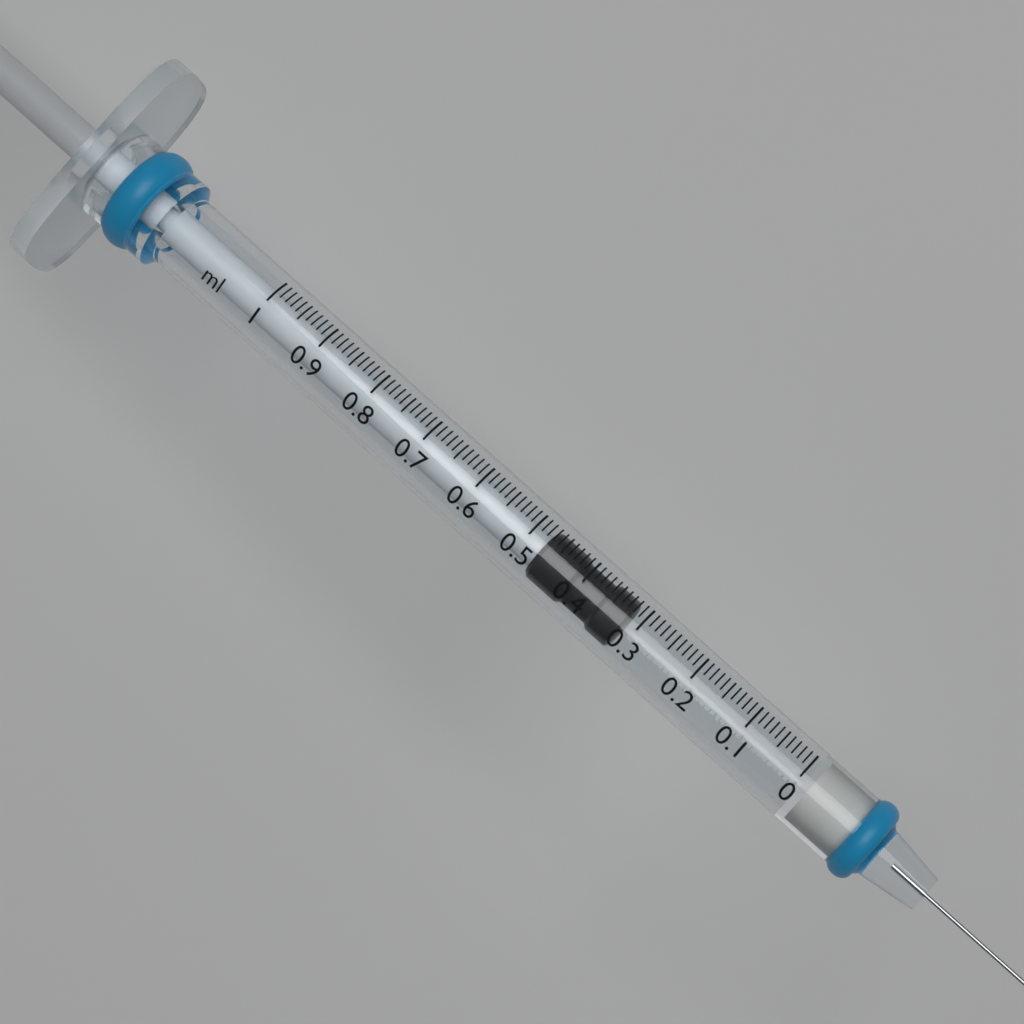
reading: 0.32 ml
